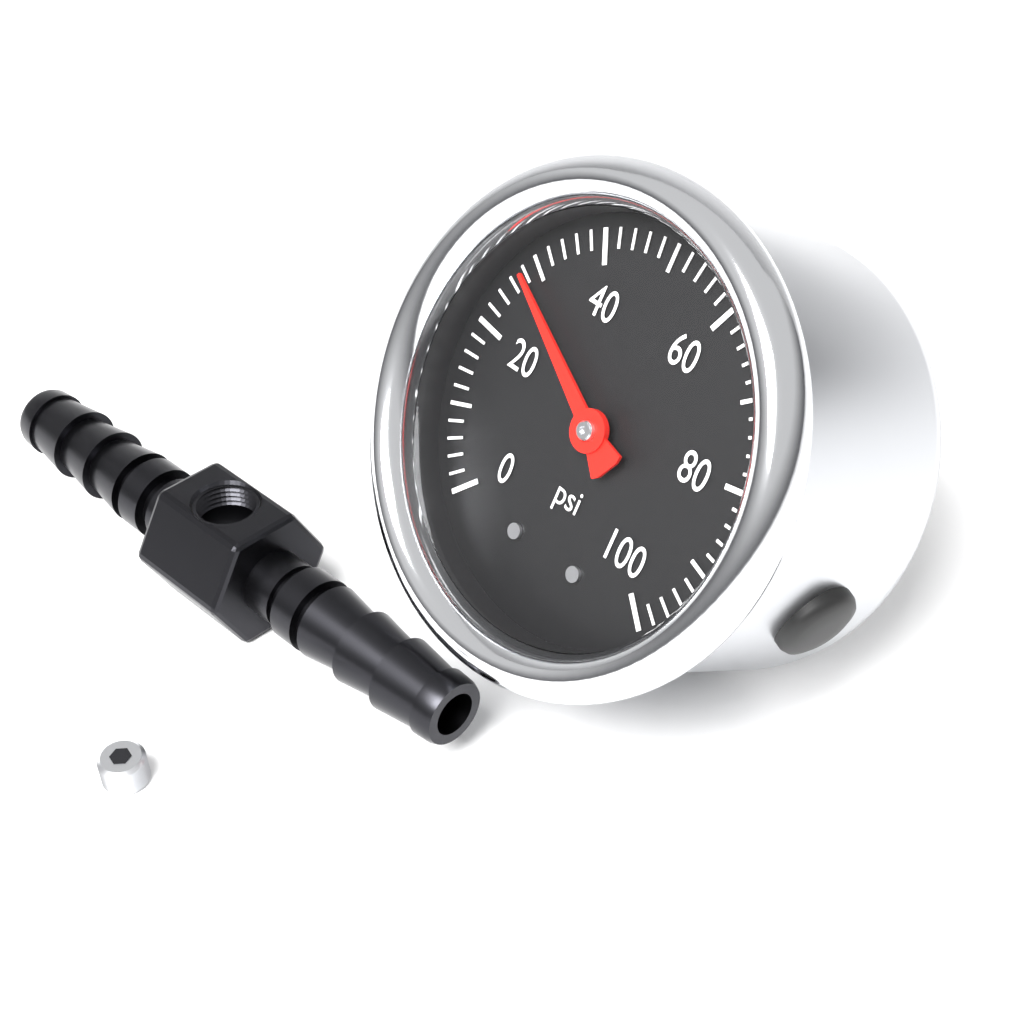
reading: 28 psi
